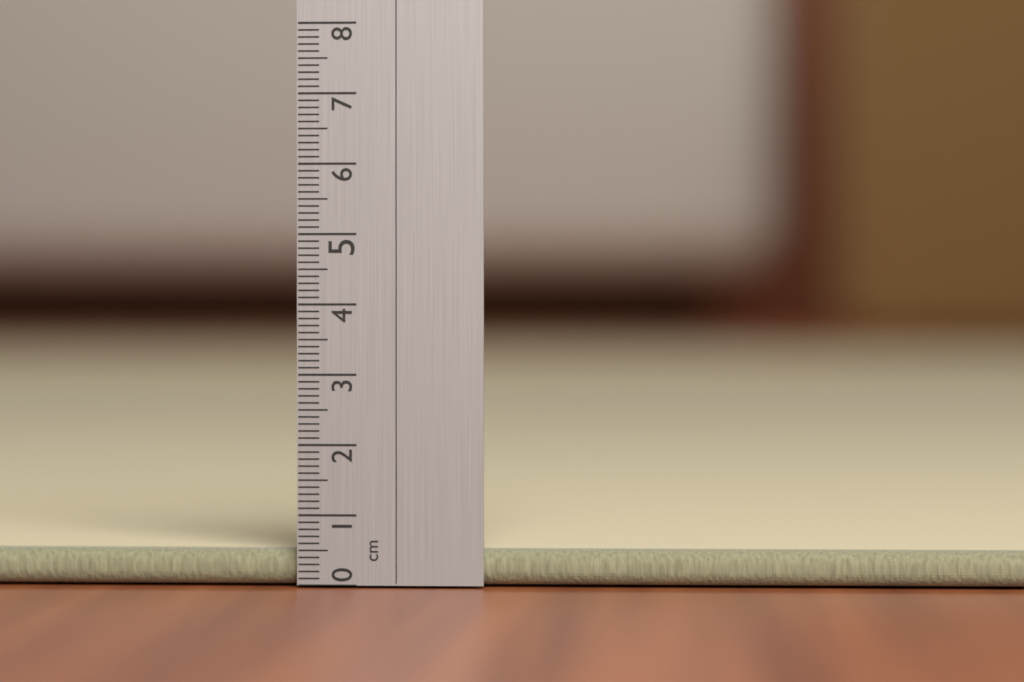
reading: 0.5 cm
